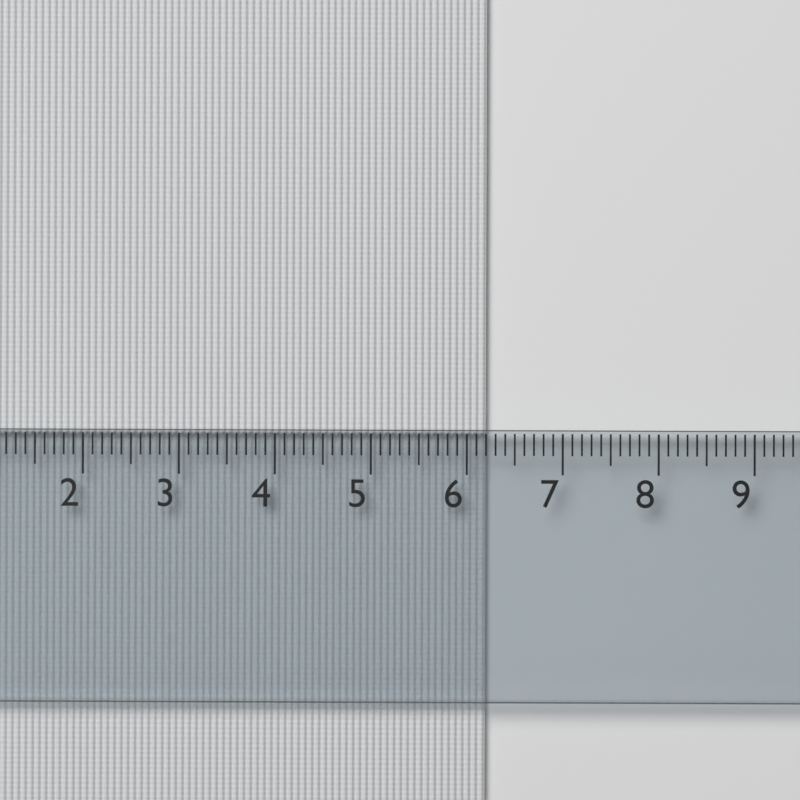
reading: 6.2 cm
